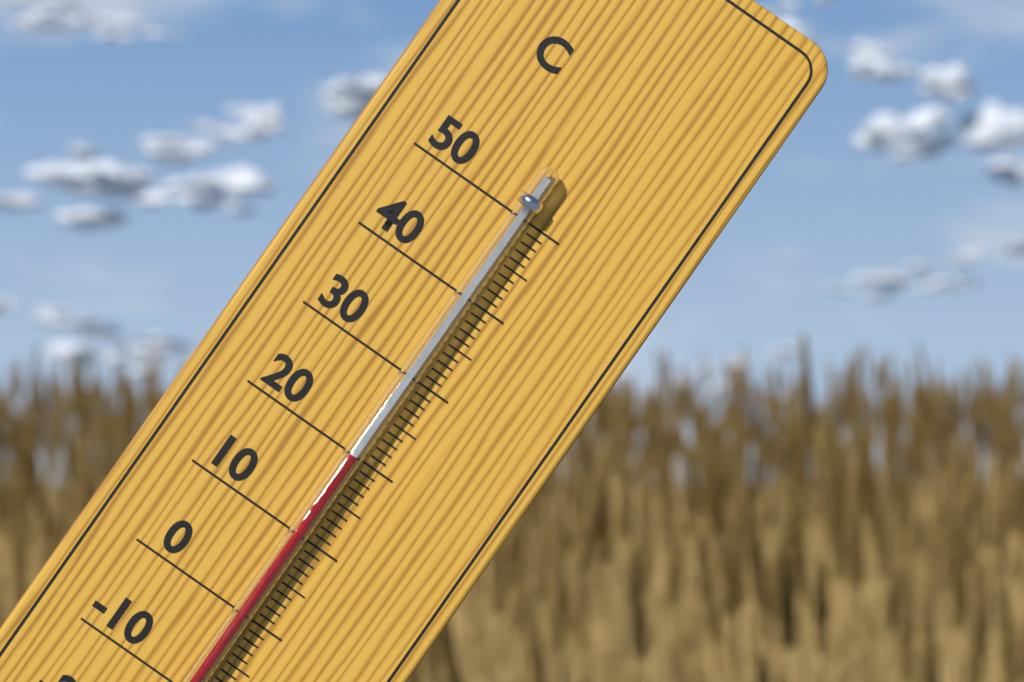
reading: 20 °C
